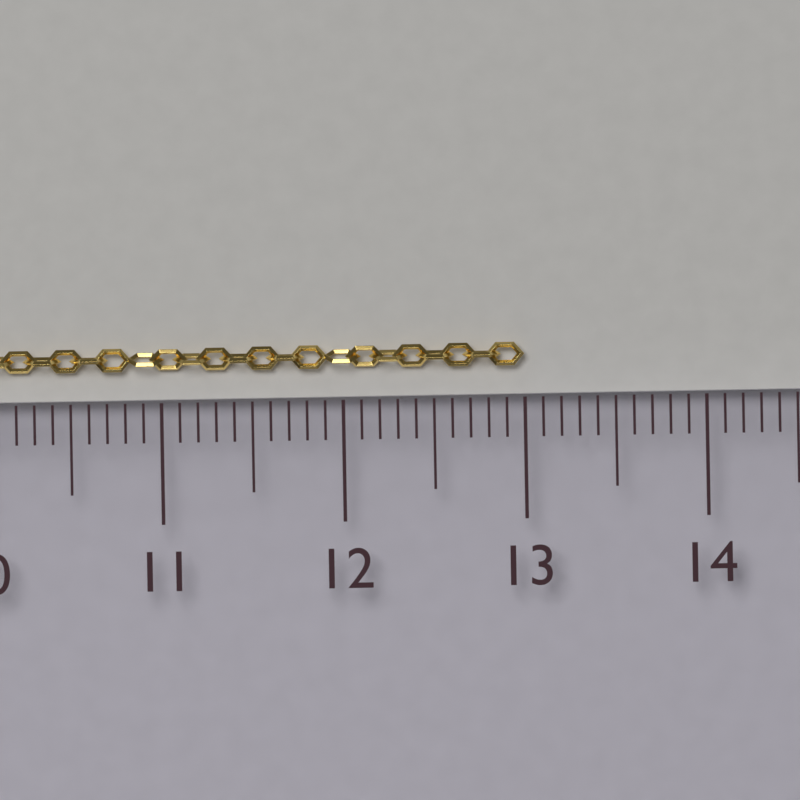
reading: 13.0 cm
